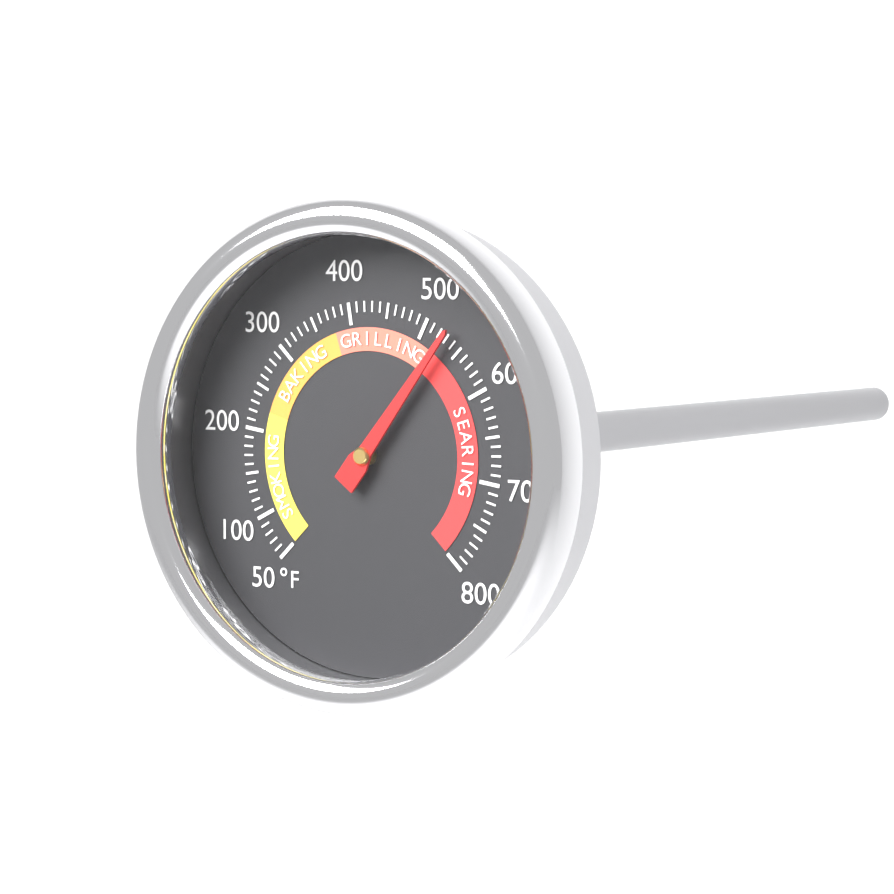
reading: 530 °F
